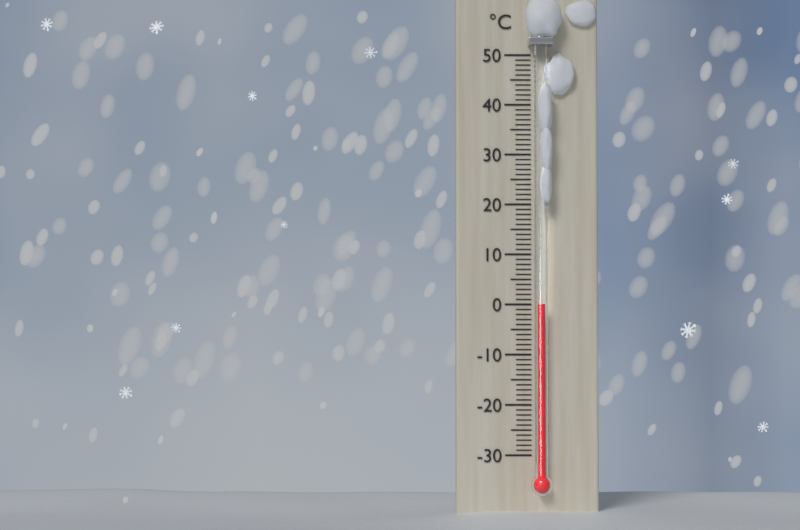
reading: 0 °C
